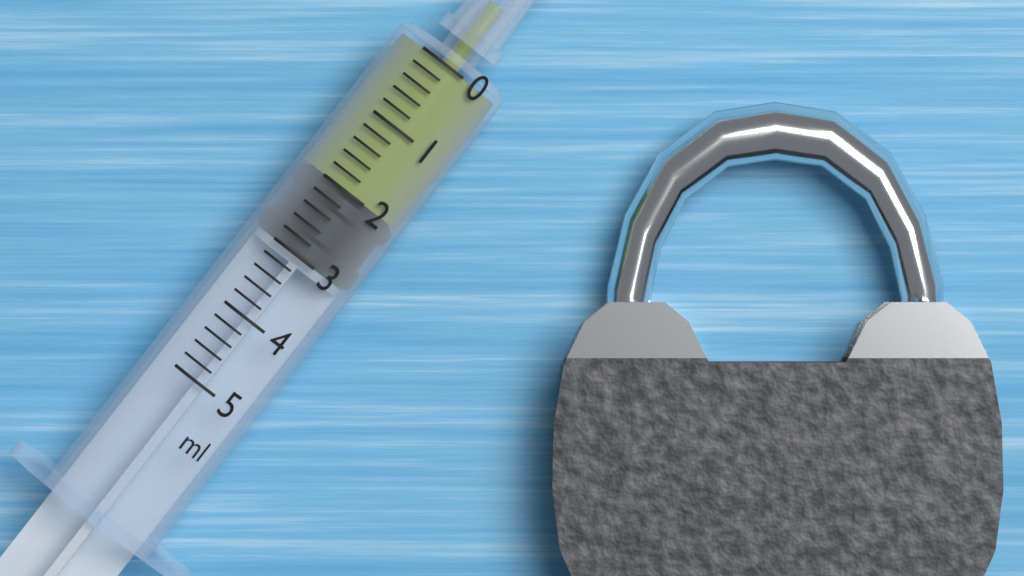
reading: 2.0 ml
